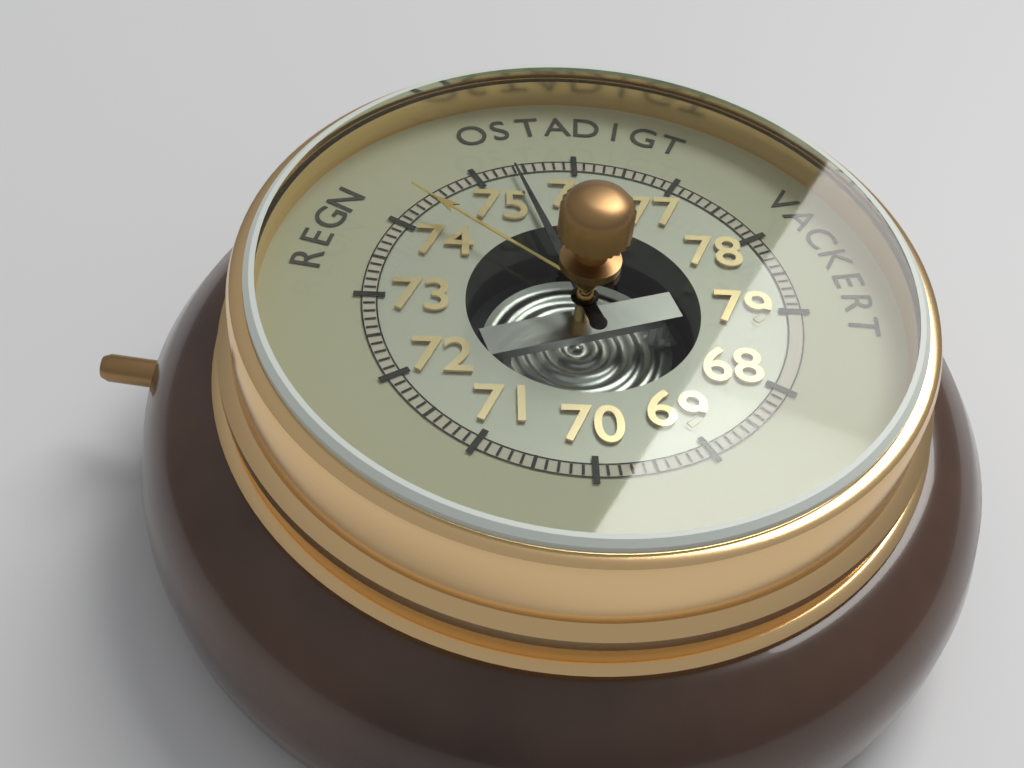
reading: 75.4 (no unit)
